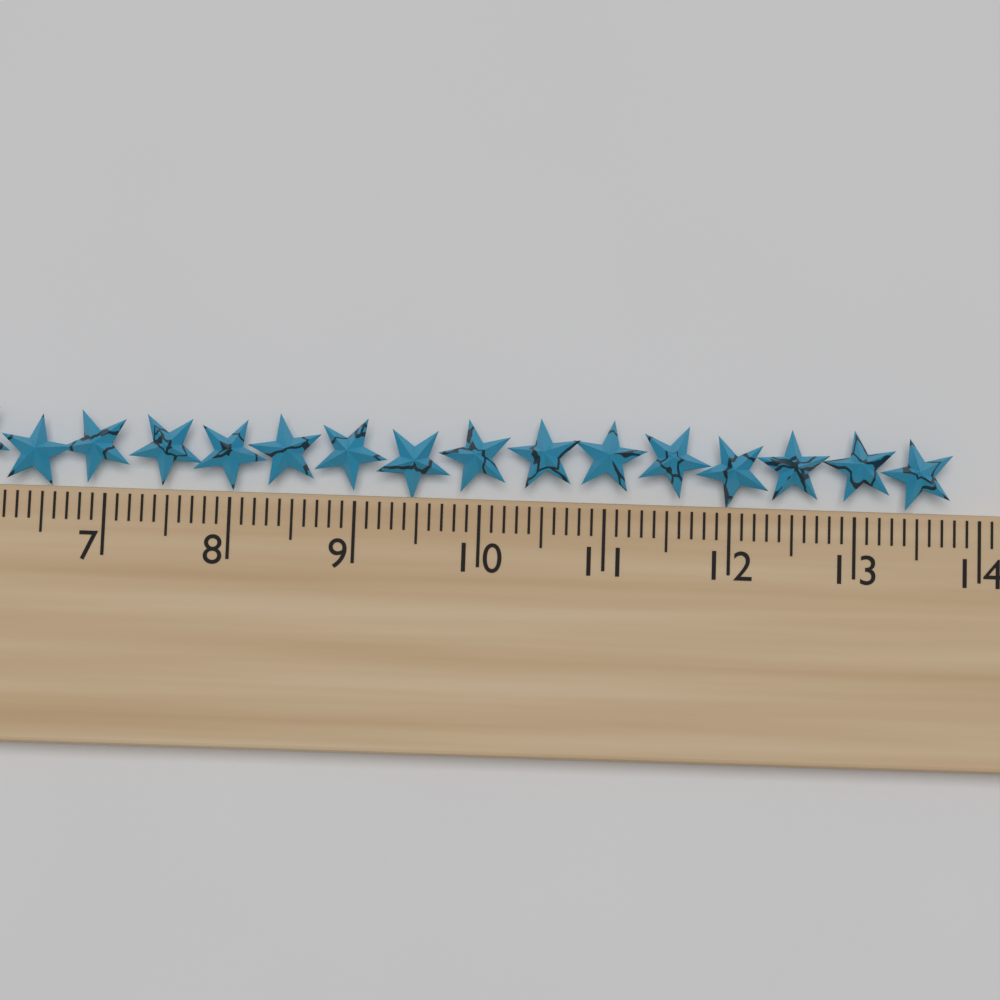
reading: 13.8 cm
